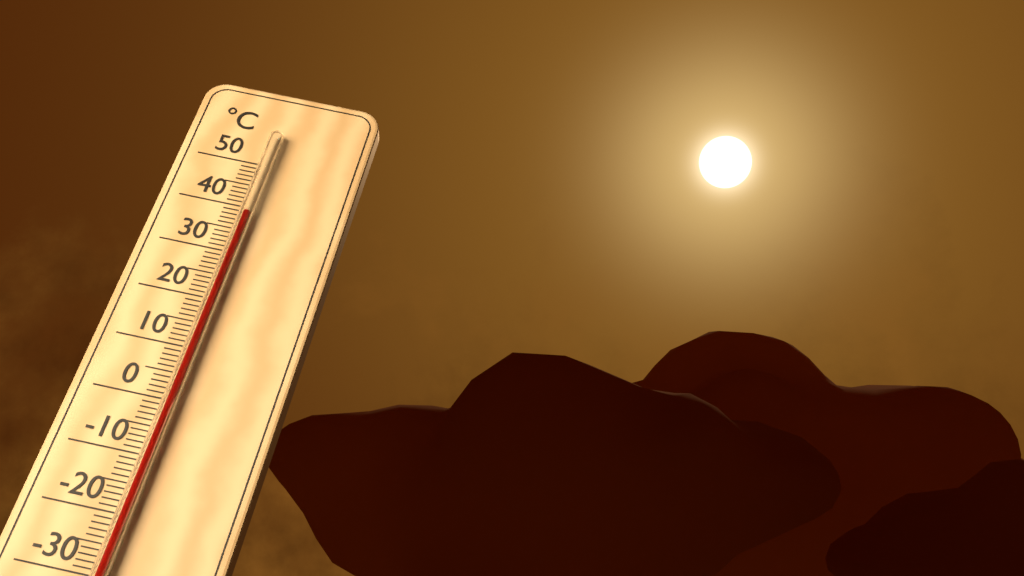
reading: 38 °C
